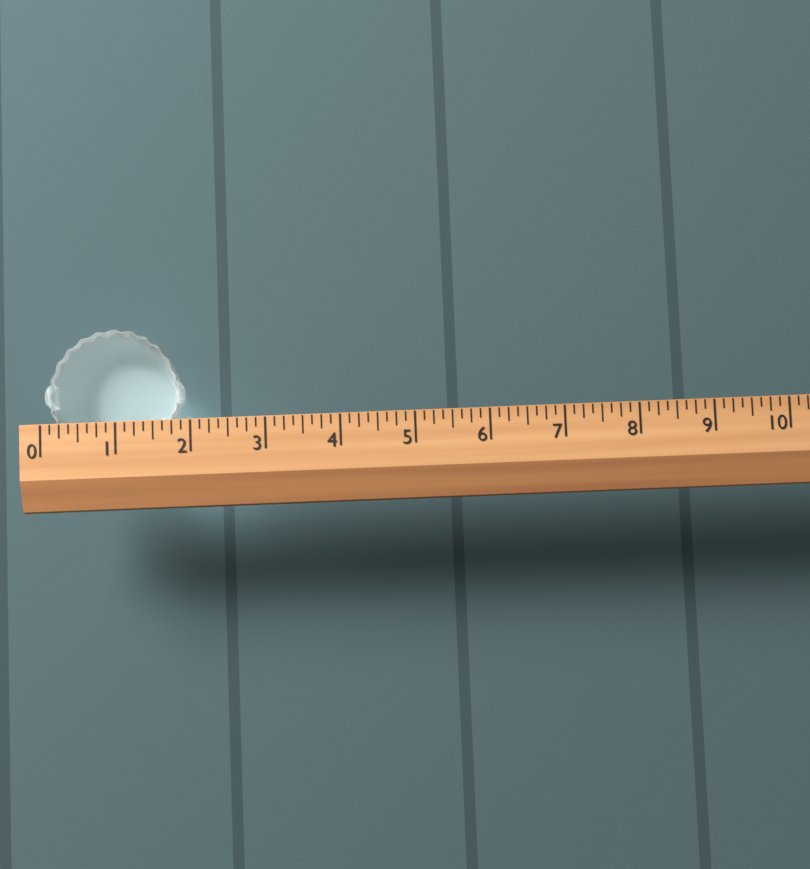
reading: 1.875 (no unit)
